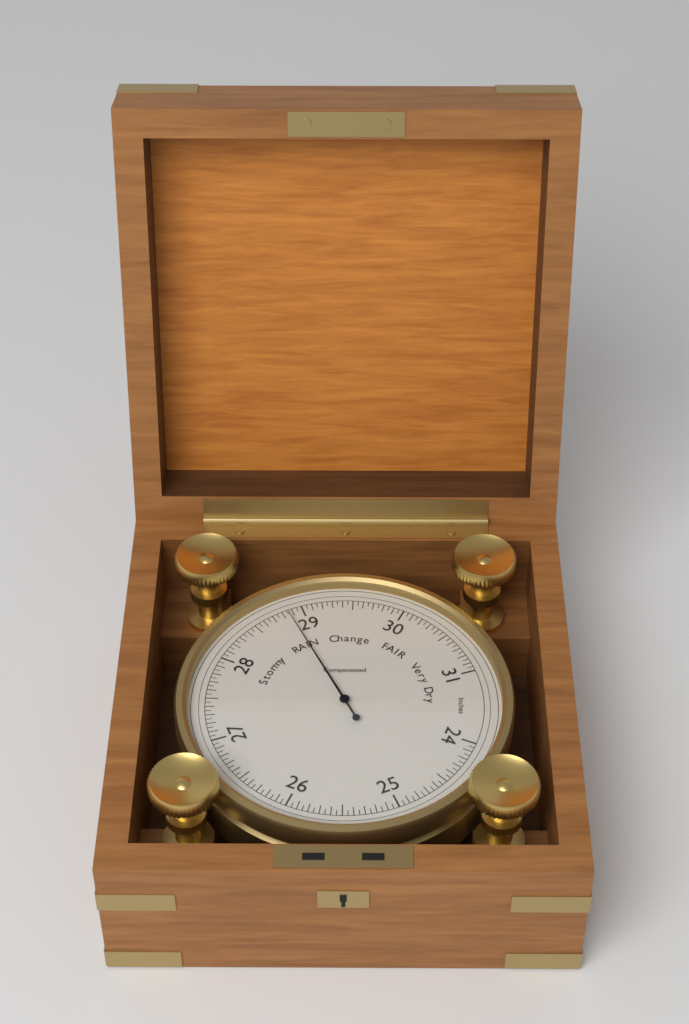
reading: 28.85 inHg
